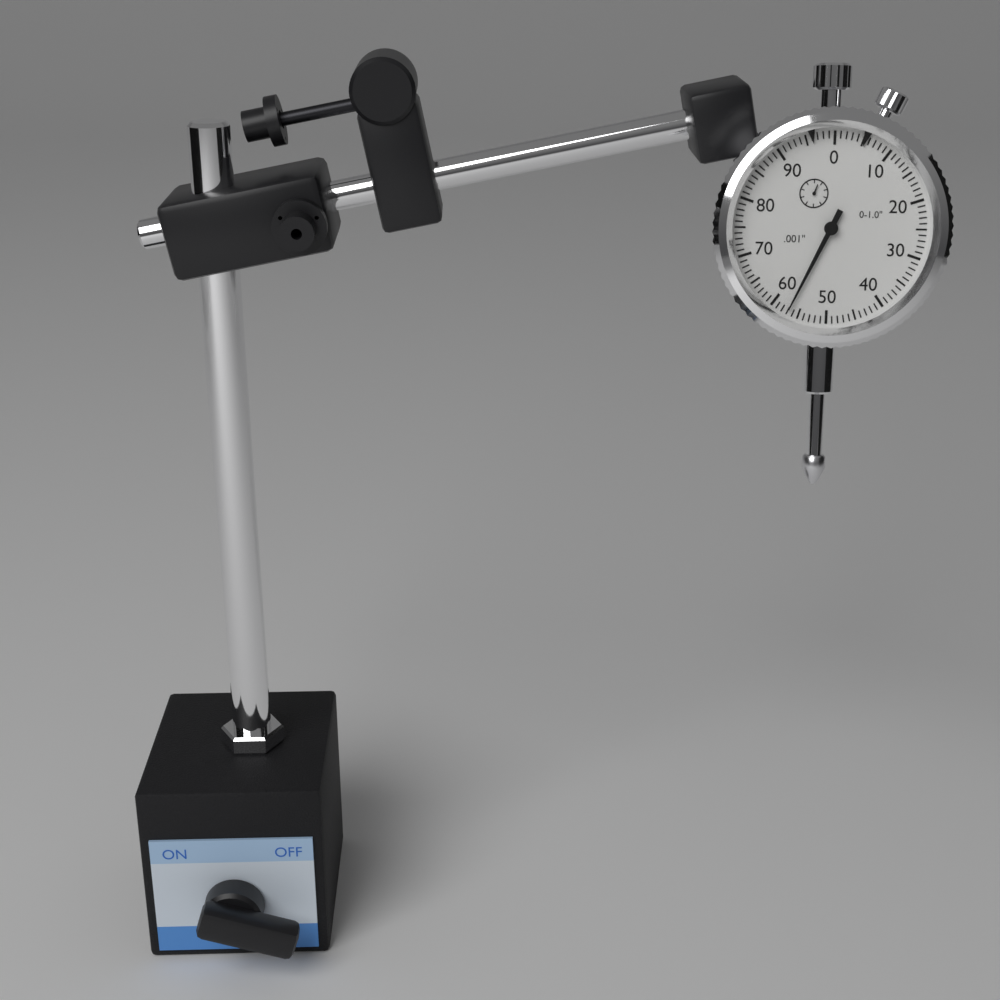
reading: 0.057 in
